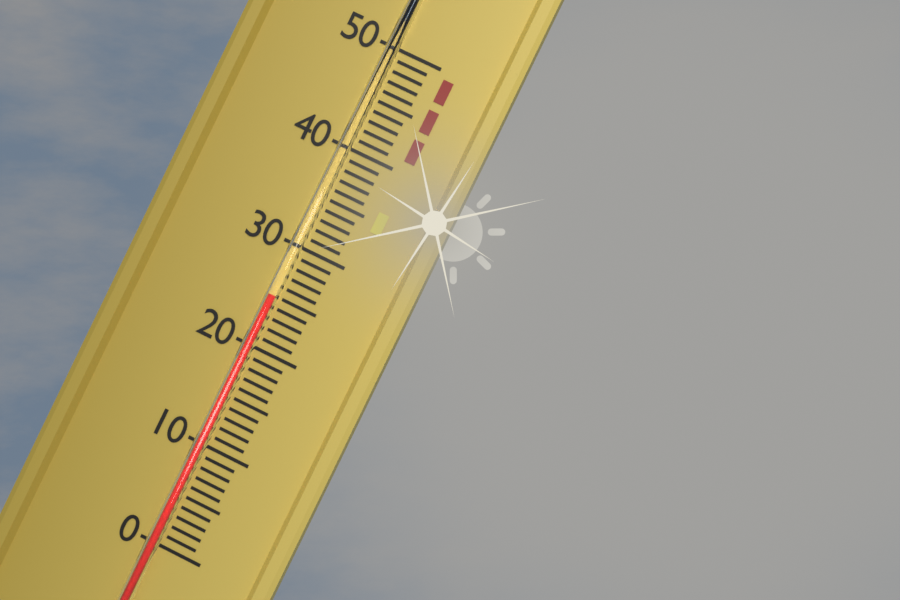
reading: 25 (no unit)
